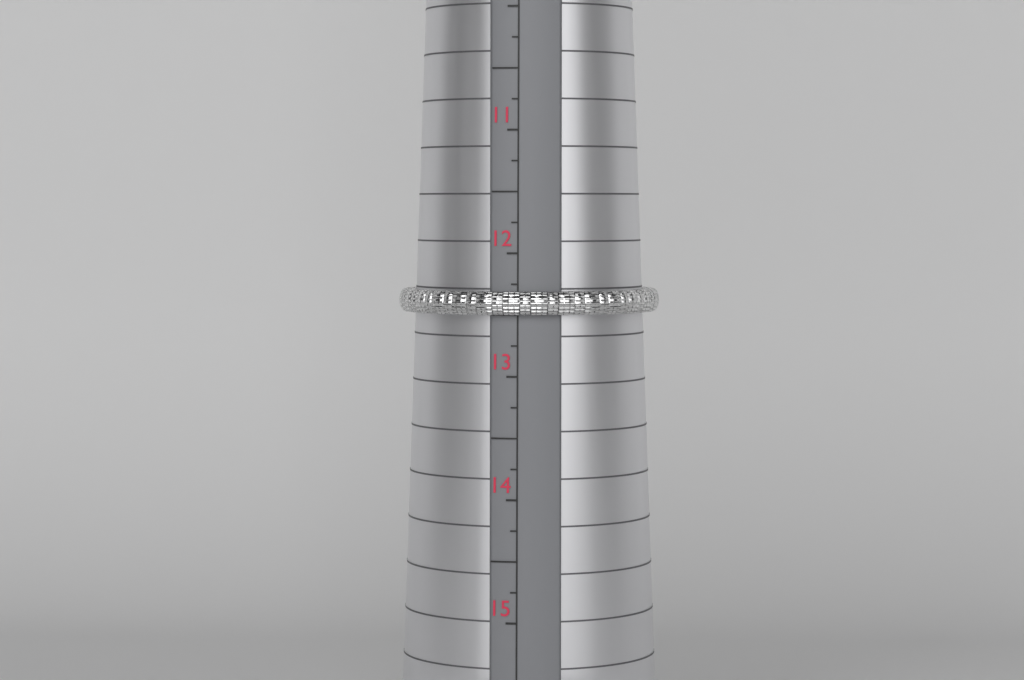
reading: 12.50 (no unit)
